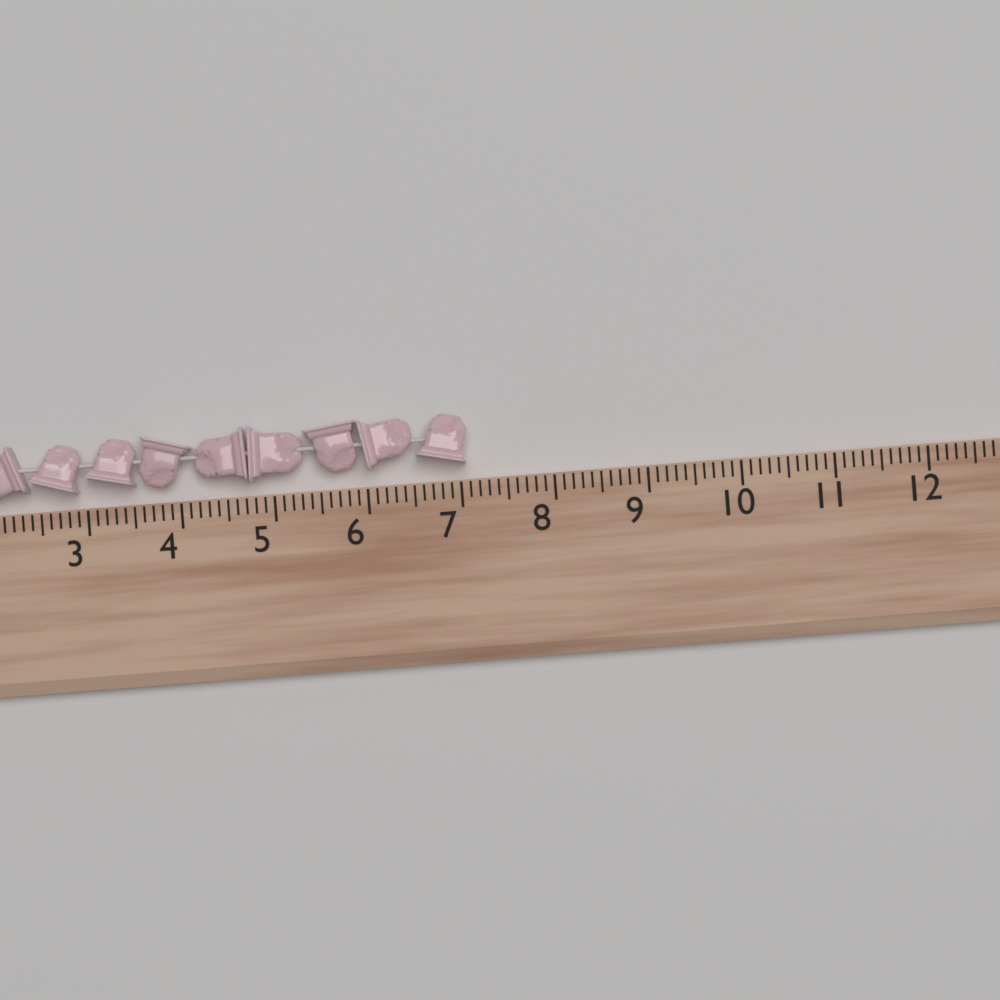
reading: 7.1 (no unit)
